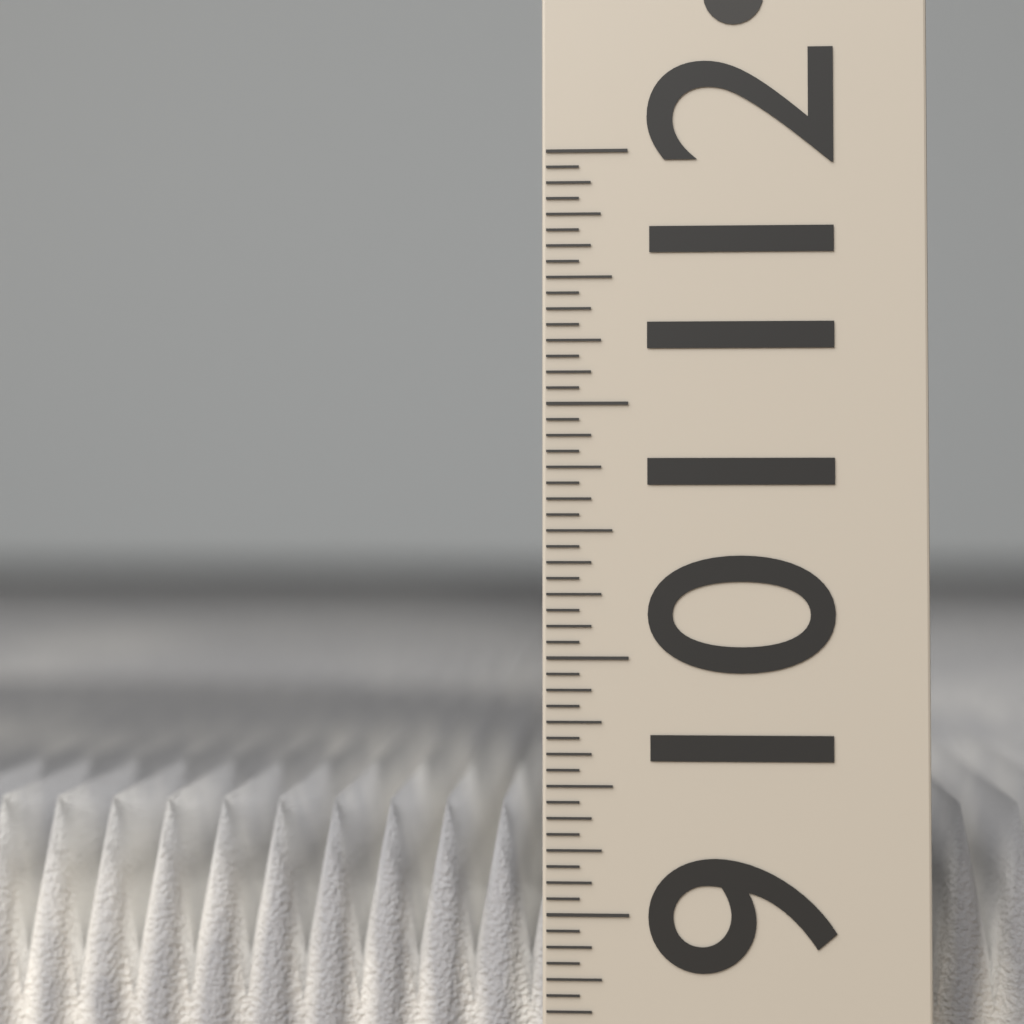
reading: 9.3750 (no unit)
